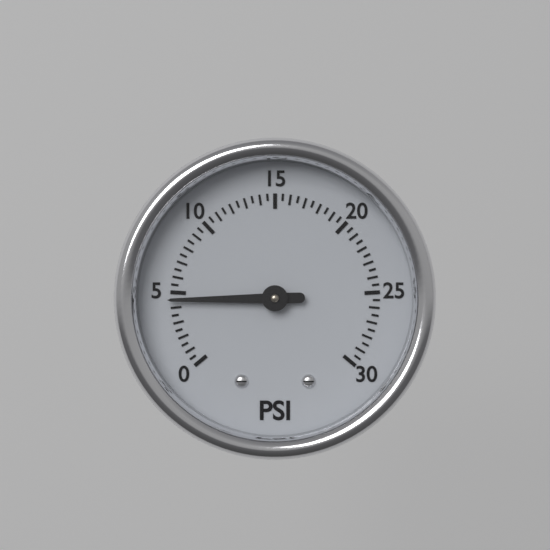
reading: 4.5 psi
